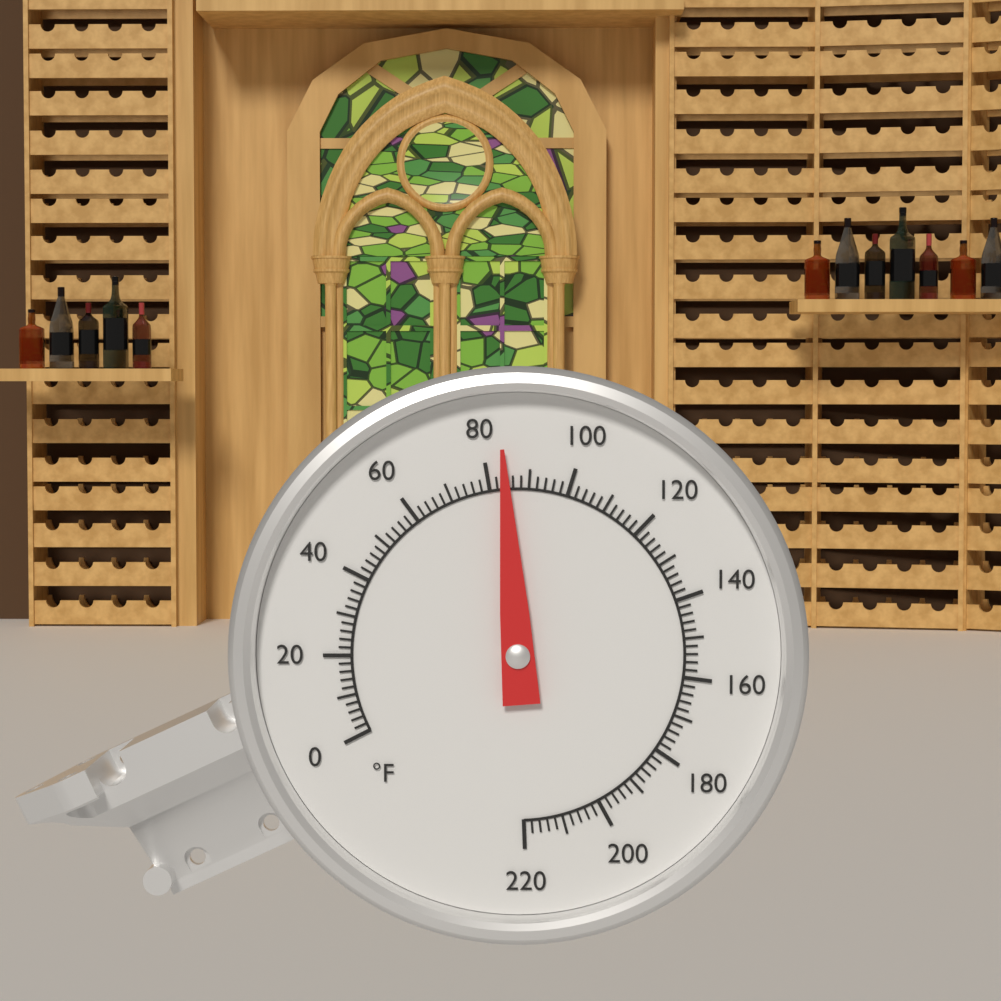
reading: 84 °F
